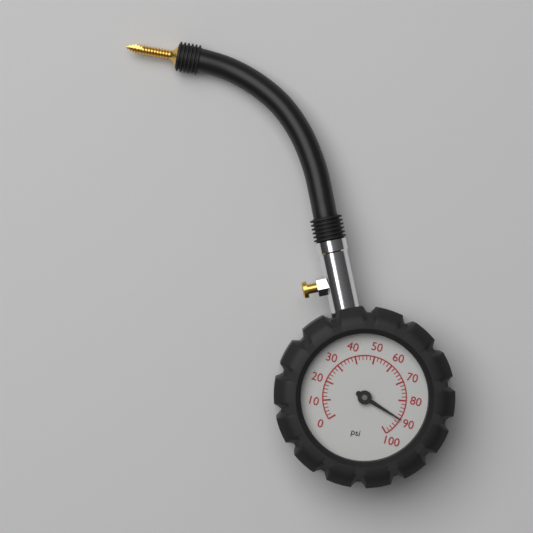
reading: 90 psi
